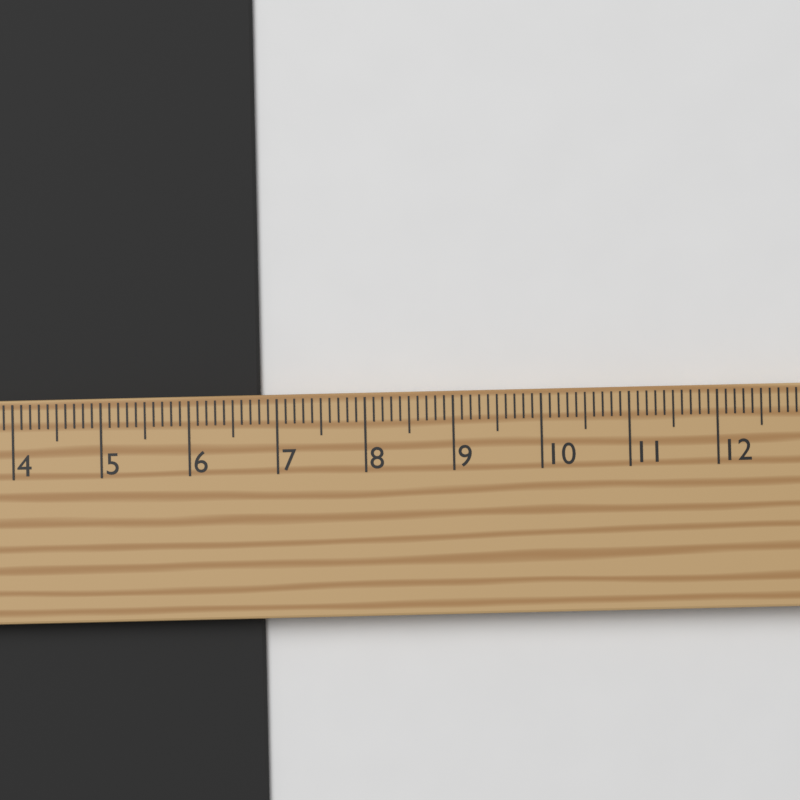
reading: 6.8 cm
